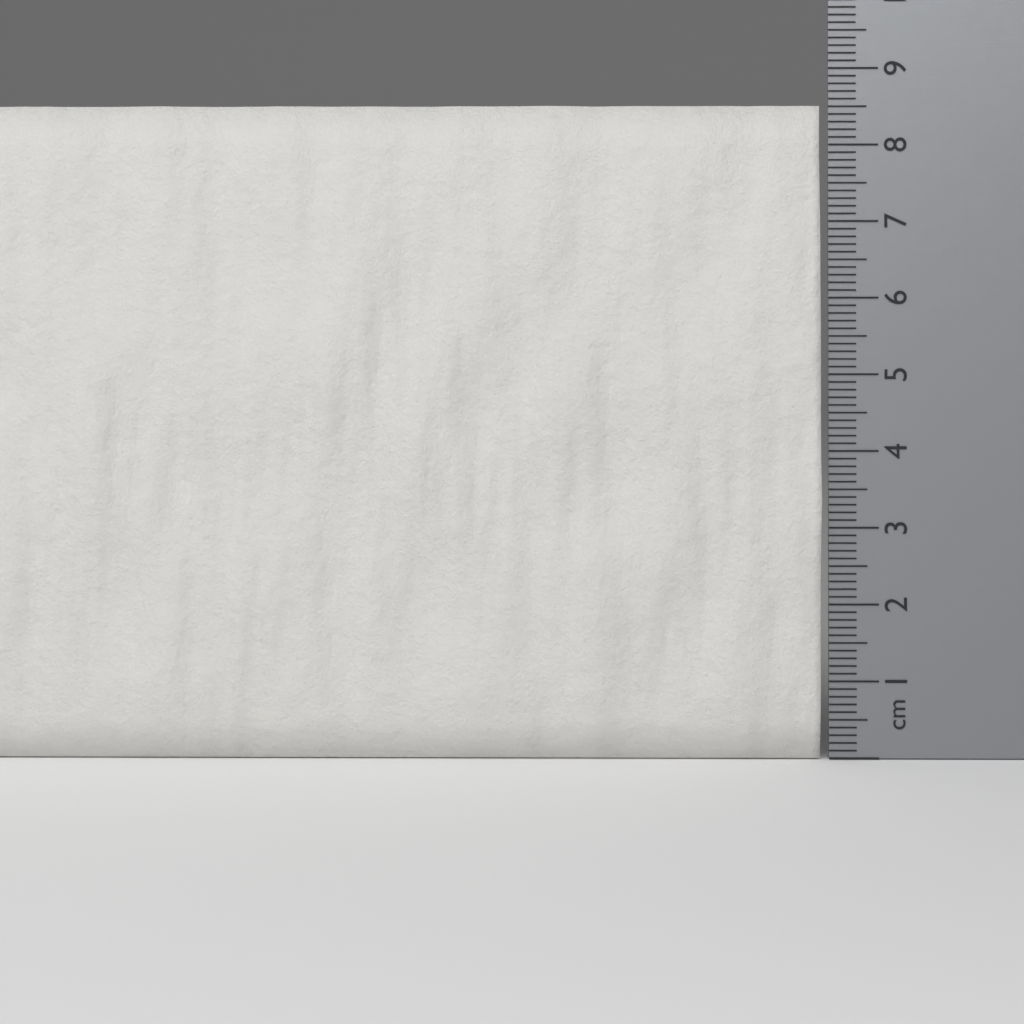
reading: 8.5 cm
